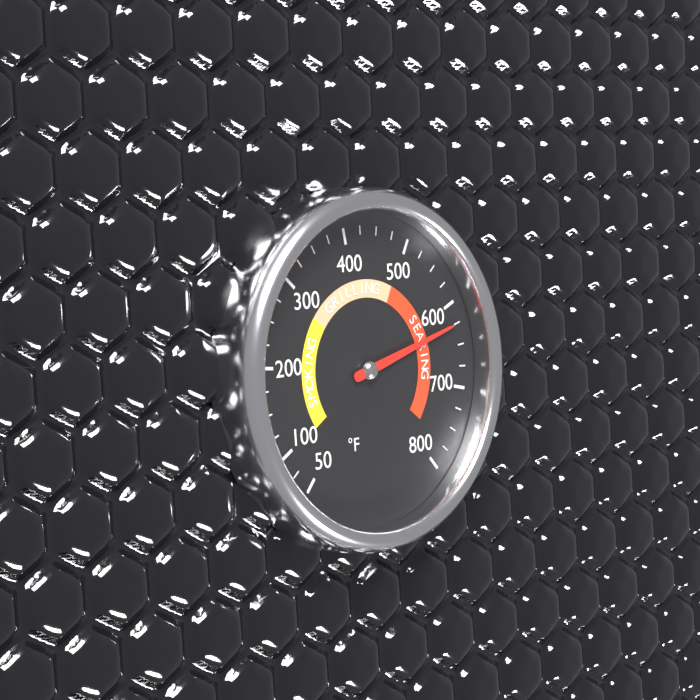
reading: 625 °F
